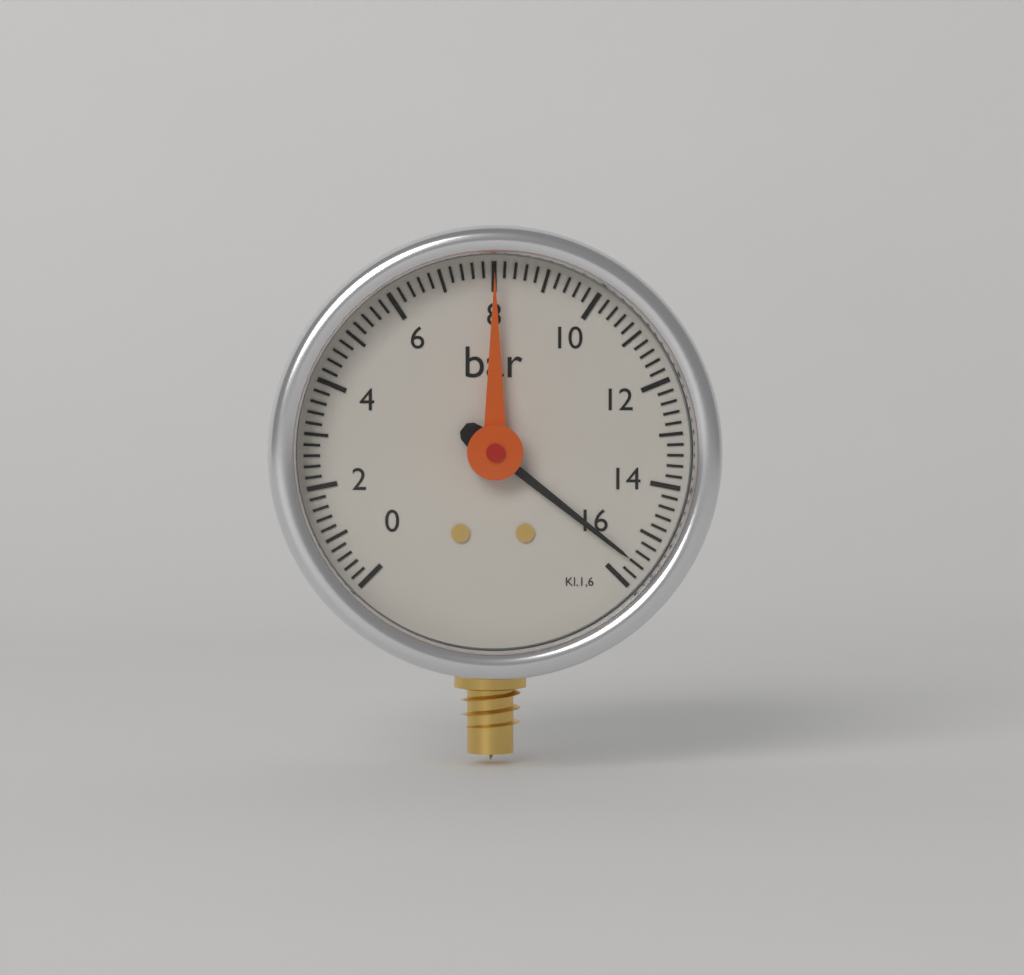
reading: 15.6 bar
